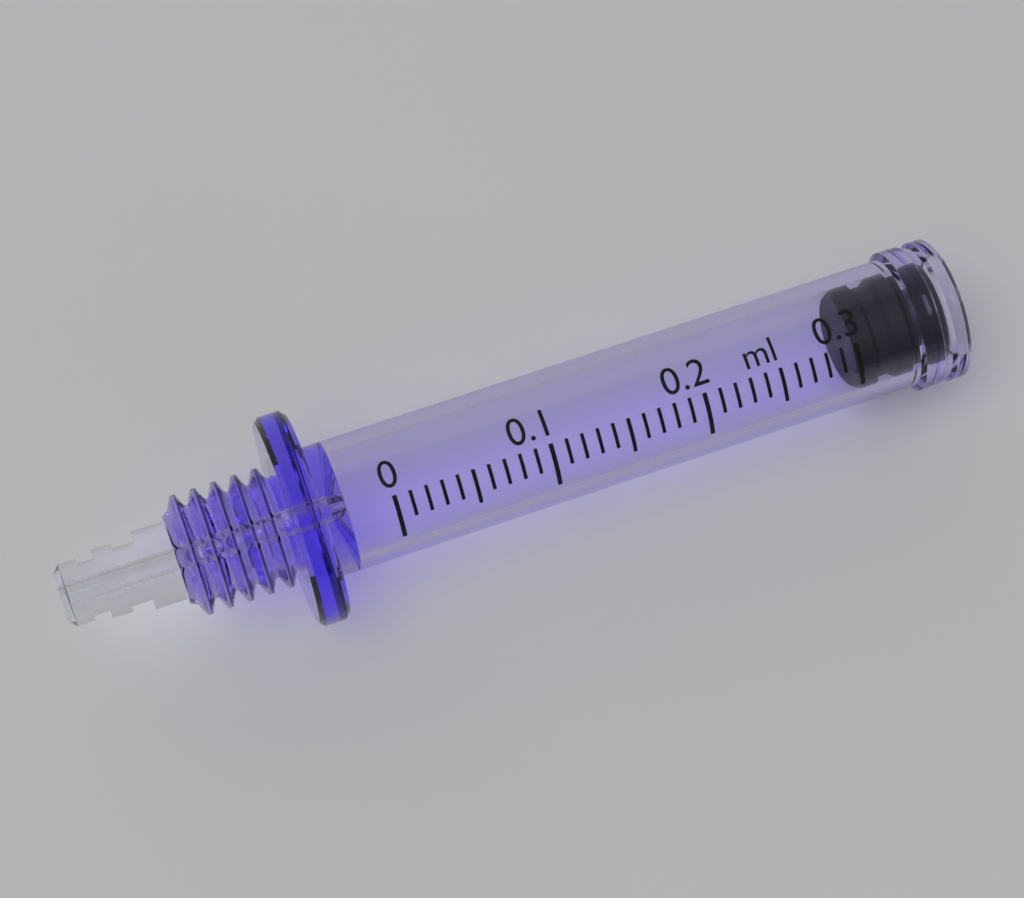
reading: 0.30 ml
